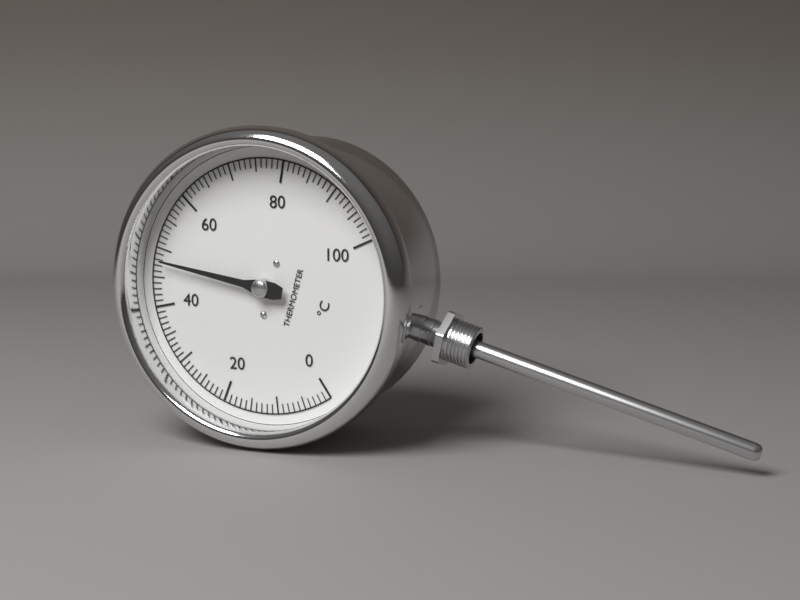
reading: 48 °C
